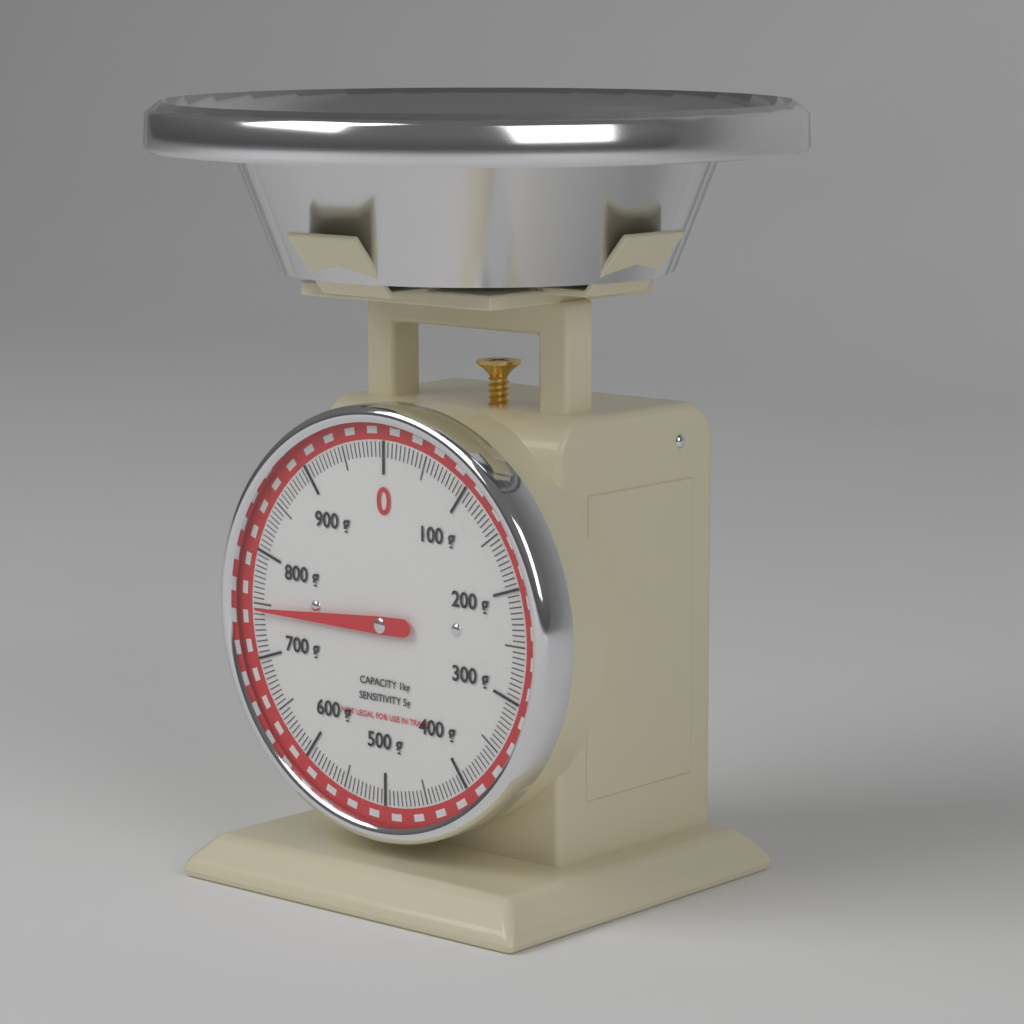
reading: 745 g
